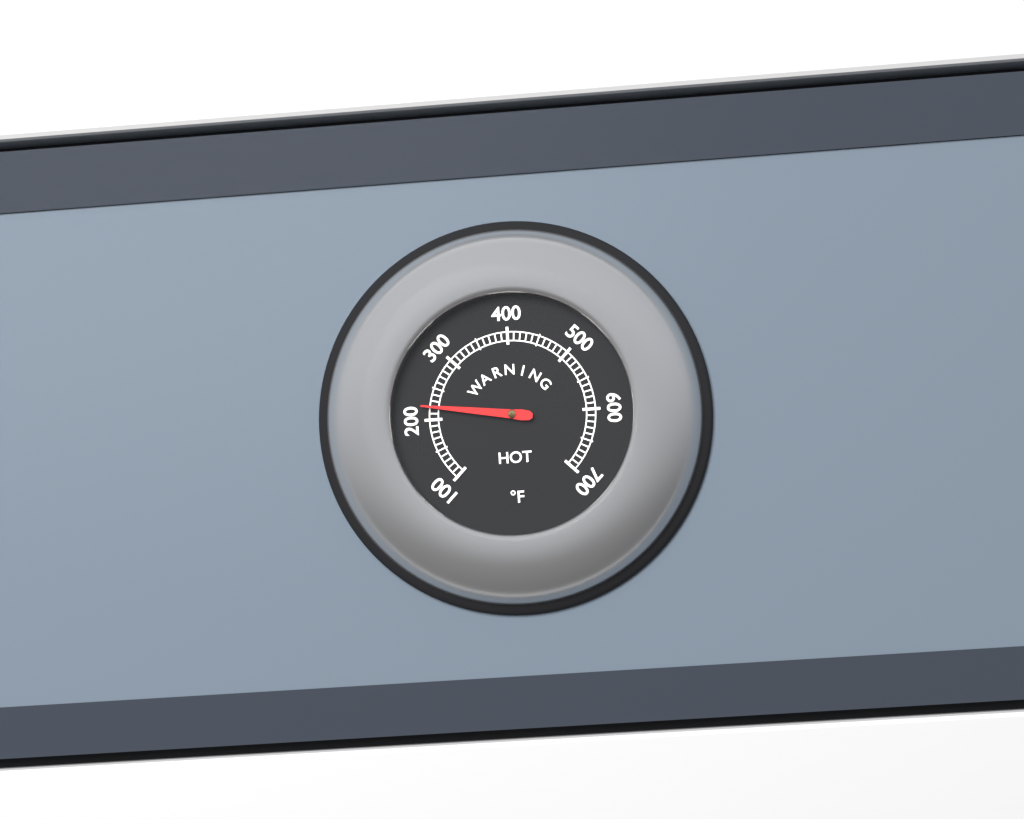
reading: 220 °F
